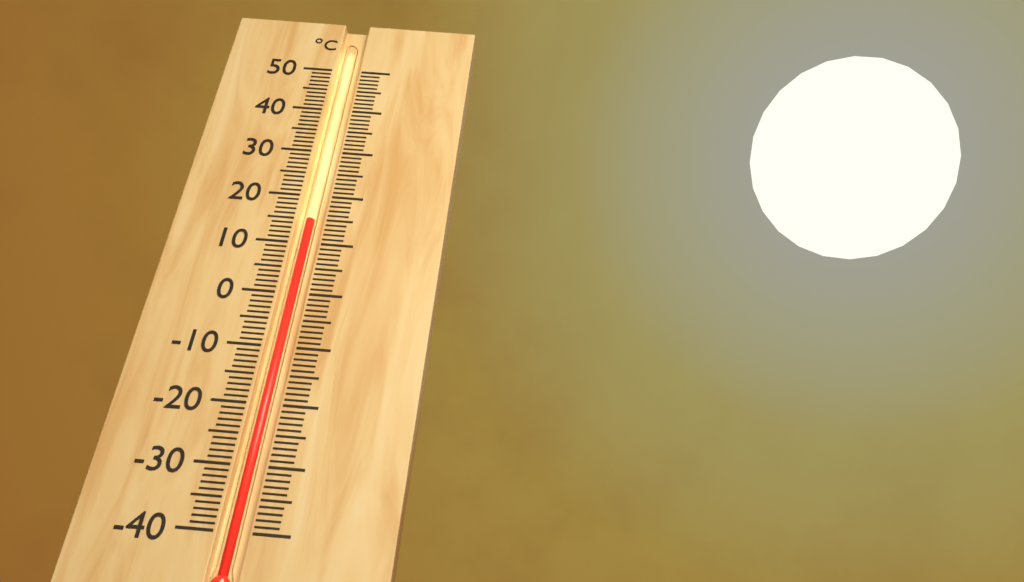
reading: 15 °C
